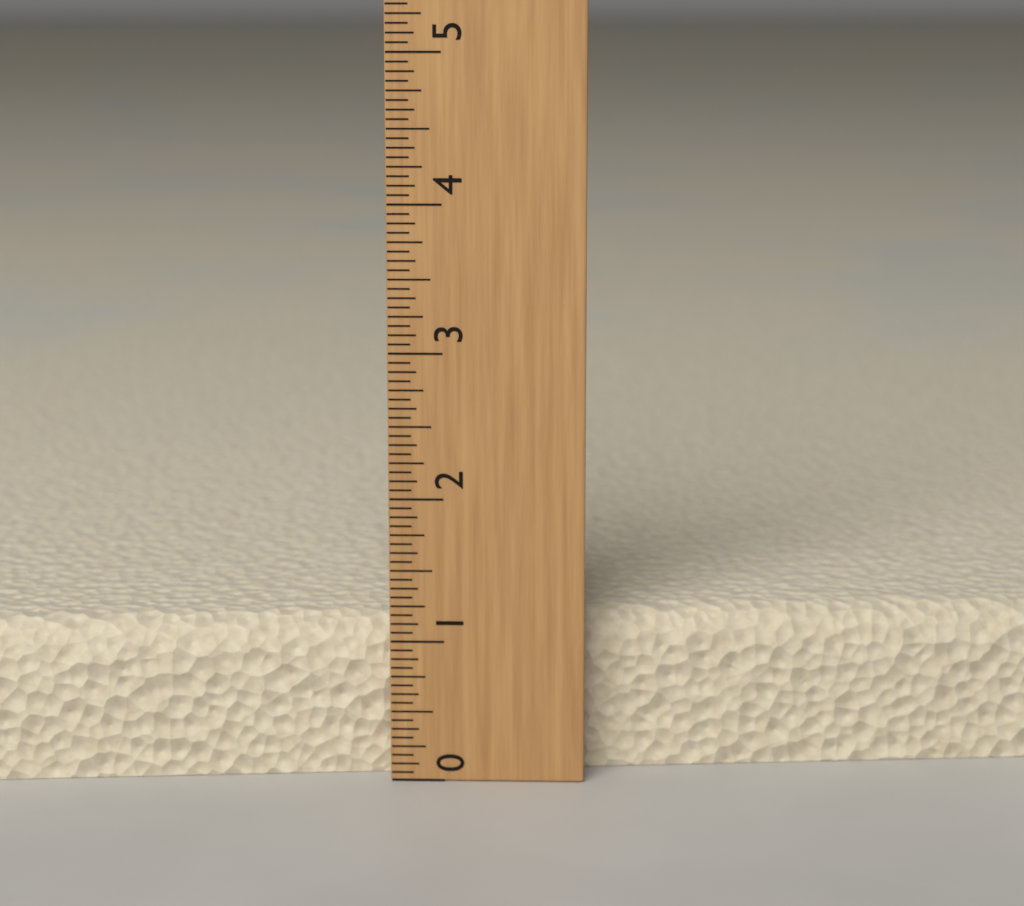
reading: 1.1250 (no unit)
